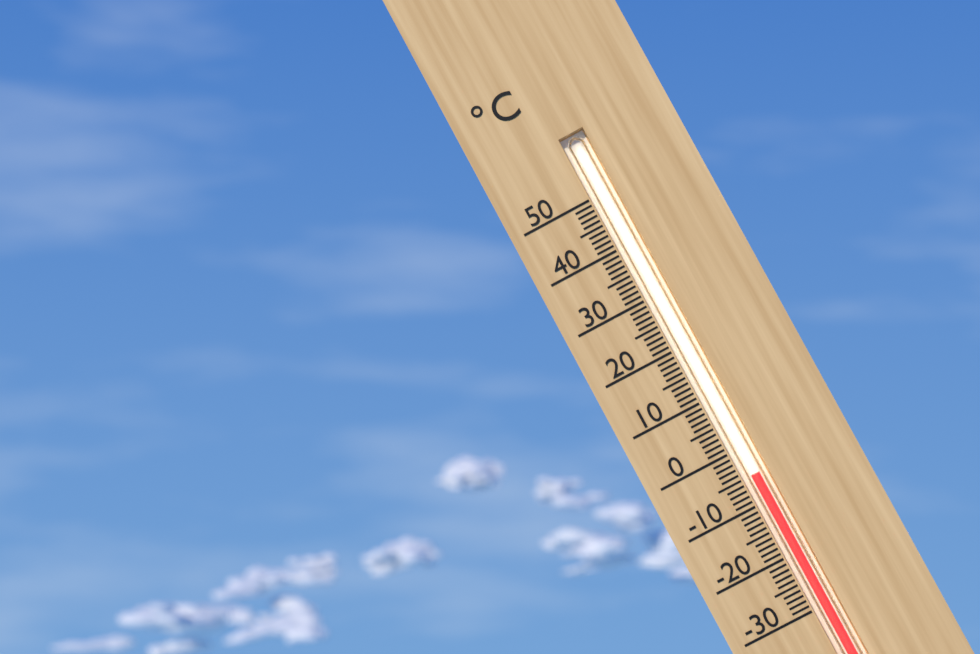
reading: -5 °C
